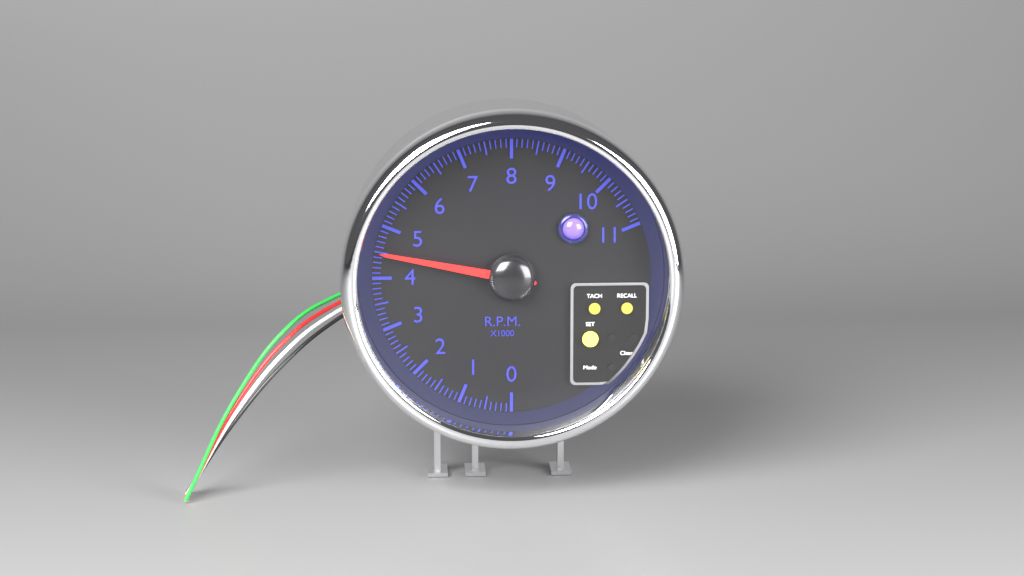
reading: 4.5 rpm x1000
